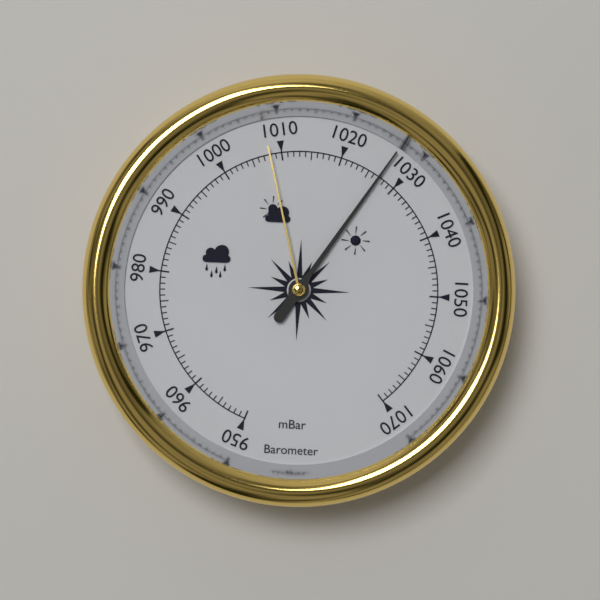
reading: 1027 mbar
